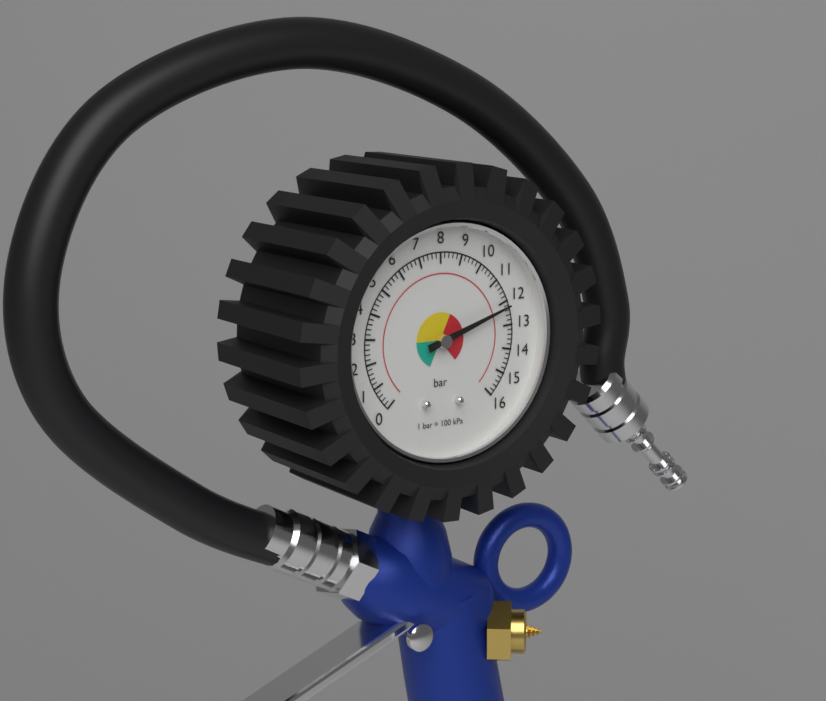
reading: 12.2 bar
